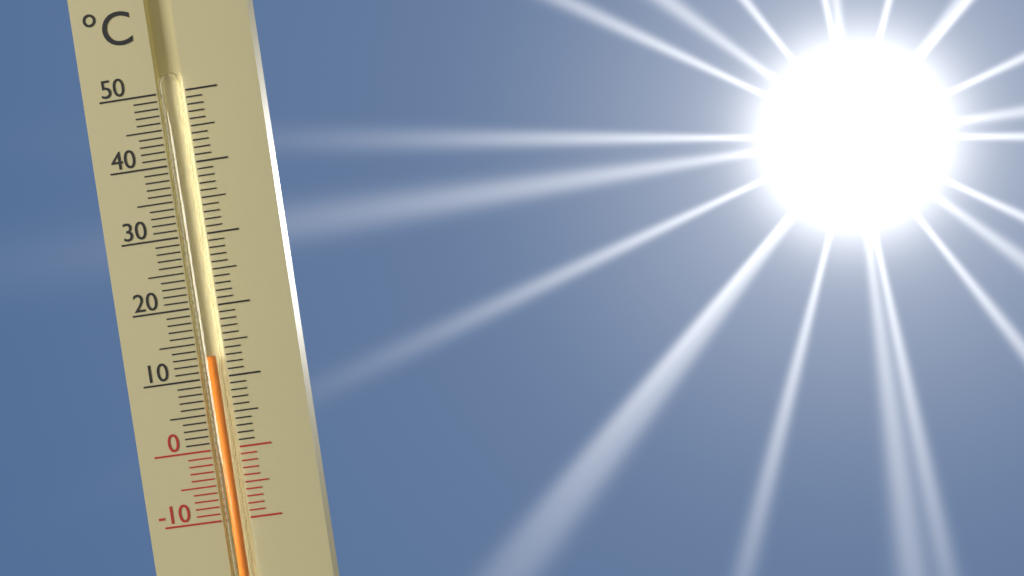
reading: 13 °C
